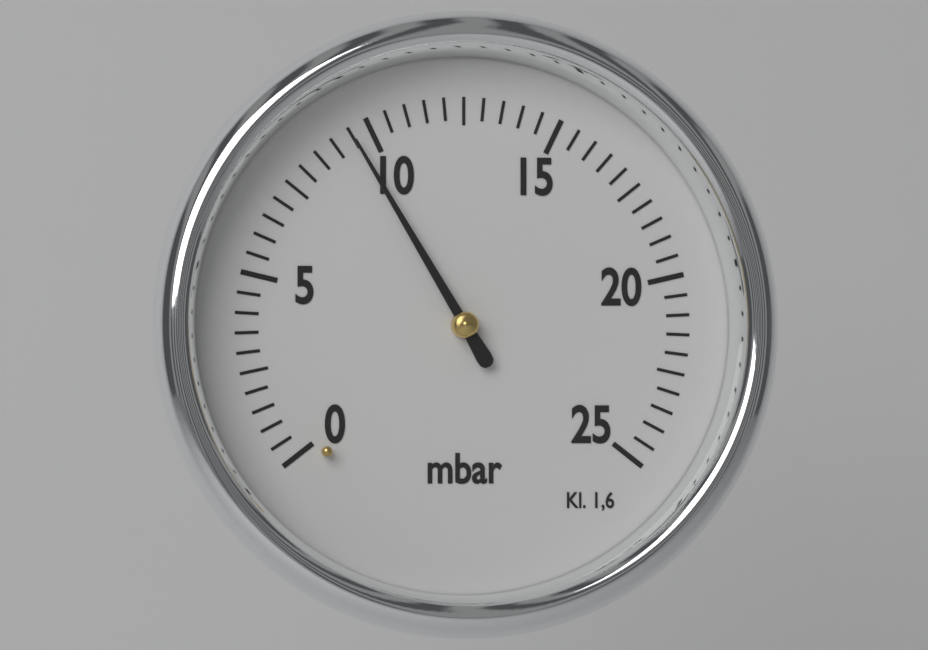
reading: 9.5 mbar
